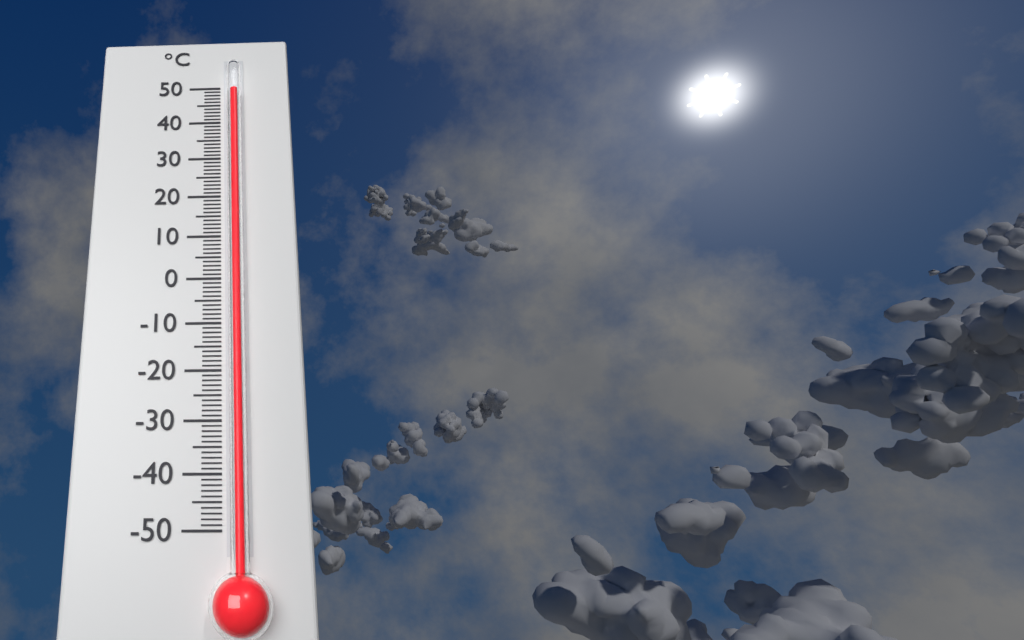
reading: 48 °C
